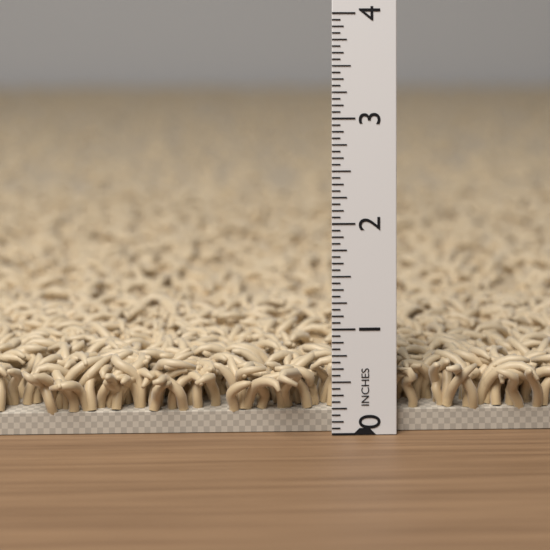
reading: 0.6875 in
